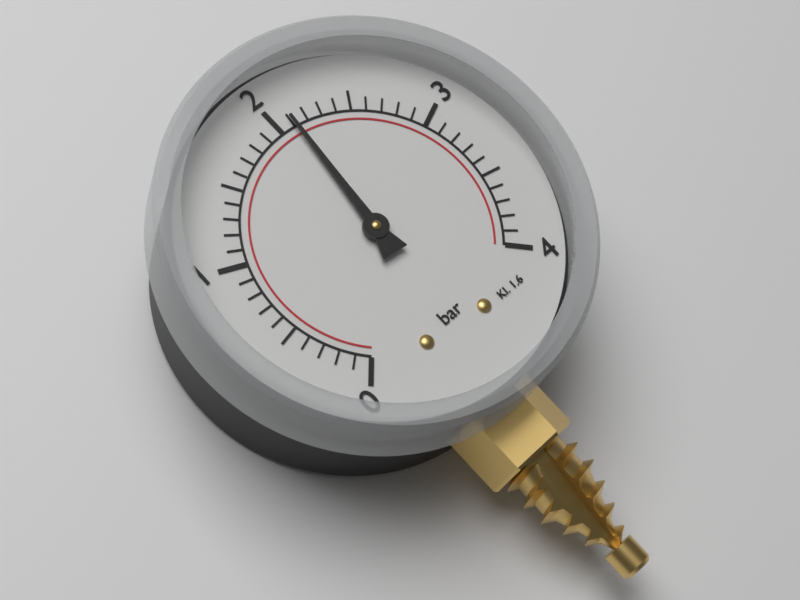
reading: 2.1 bar
